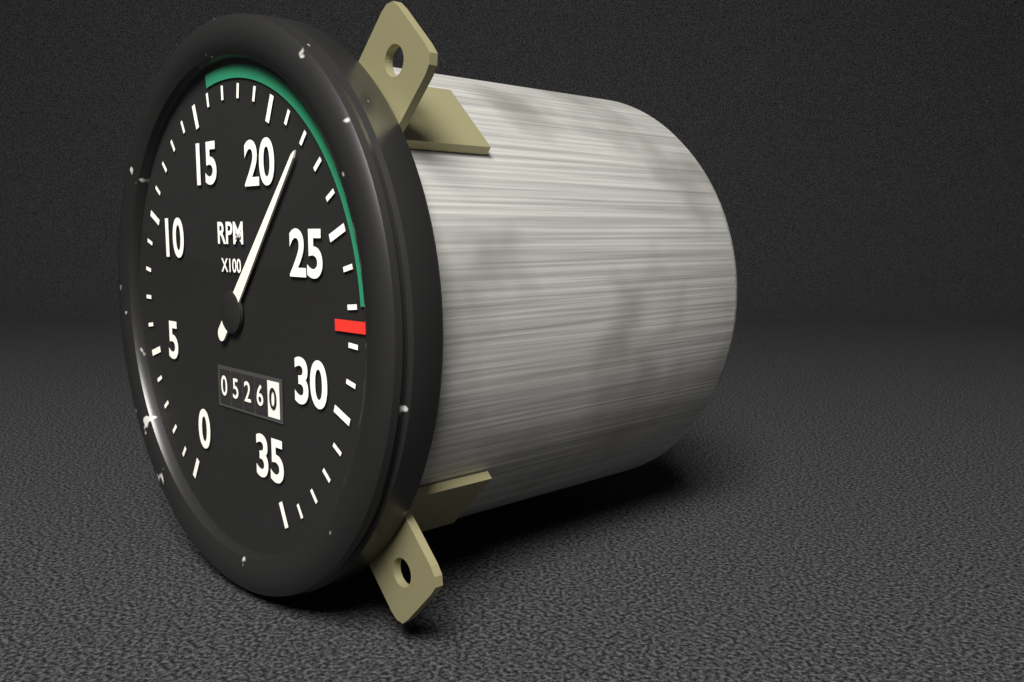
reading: 2200 RPM
